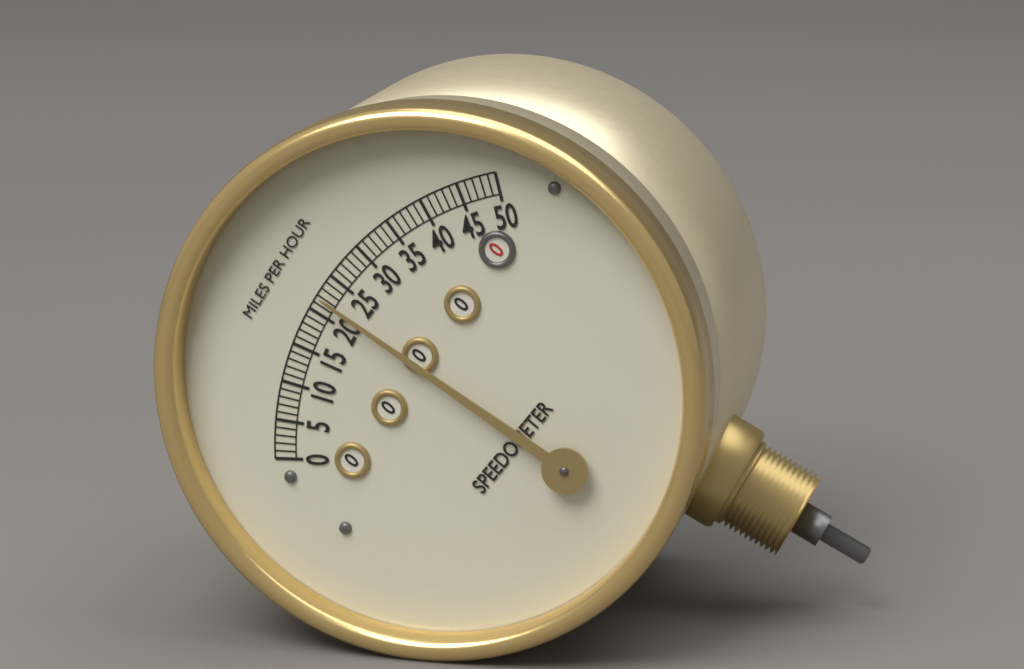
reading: 22 mph
